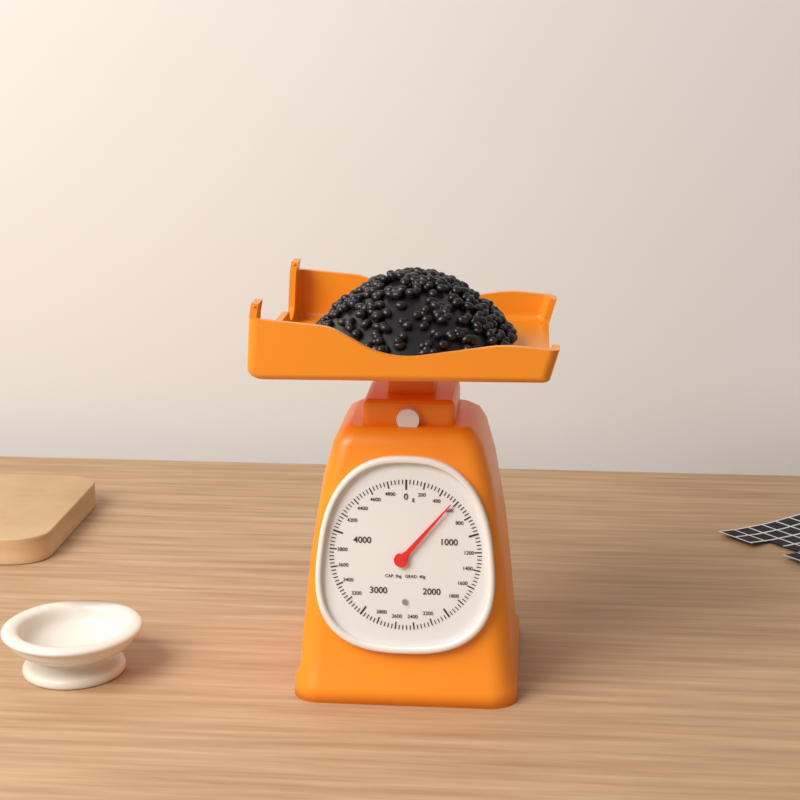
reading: 560 g
